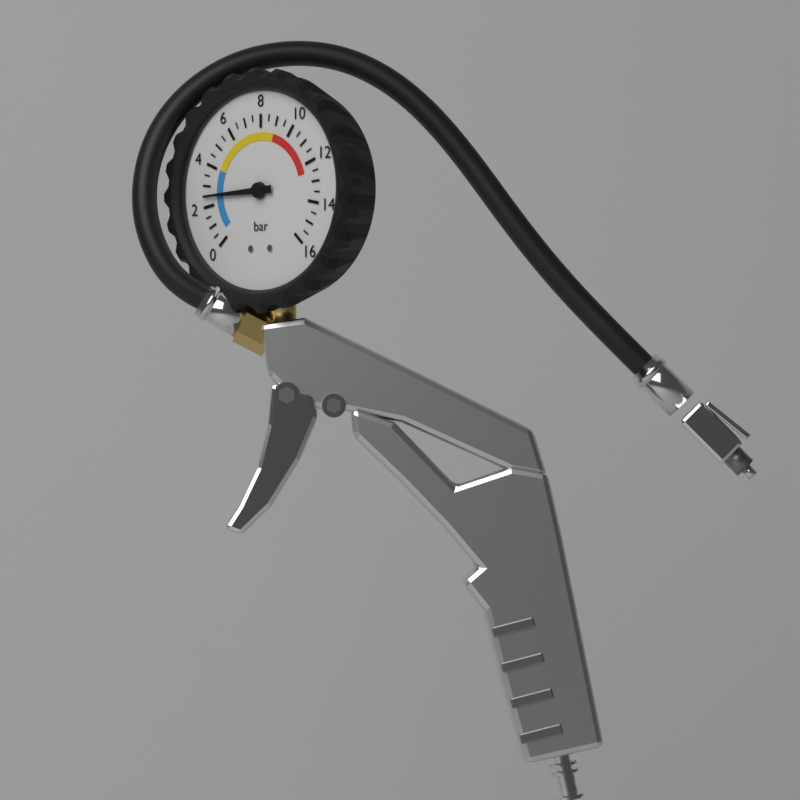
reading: 2.5 bar
